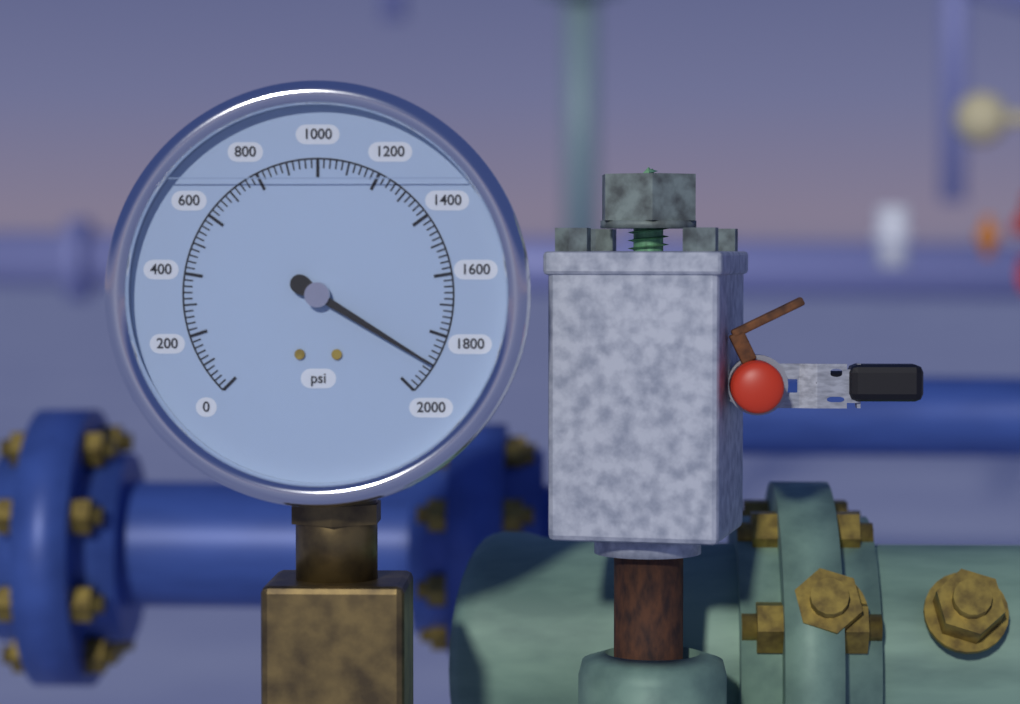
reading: 1900 psi
